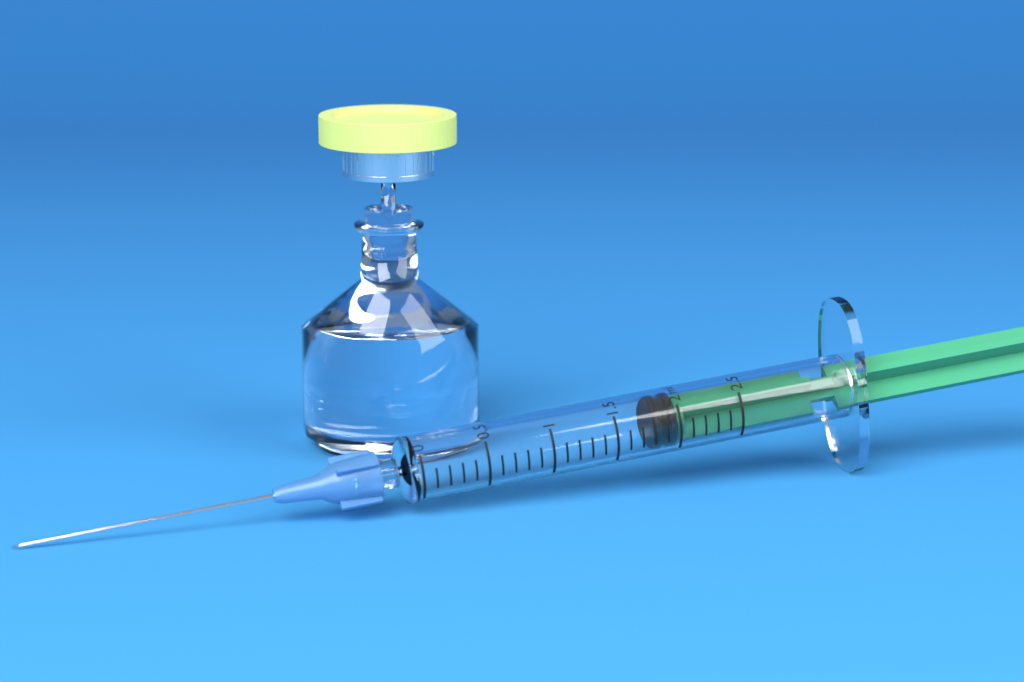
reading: 1.8 ml
